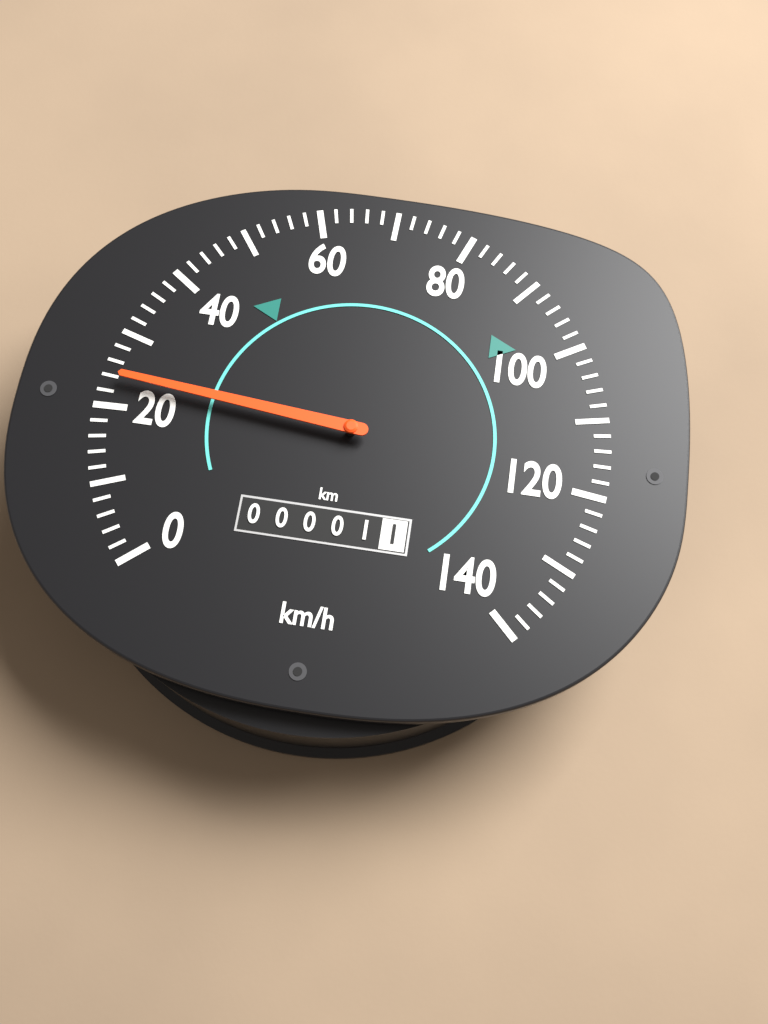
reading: 24 km/h
